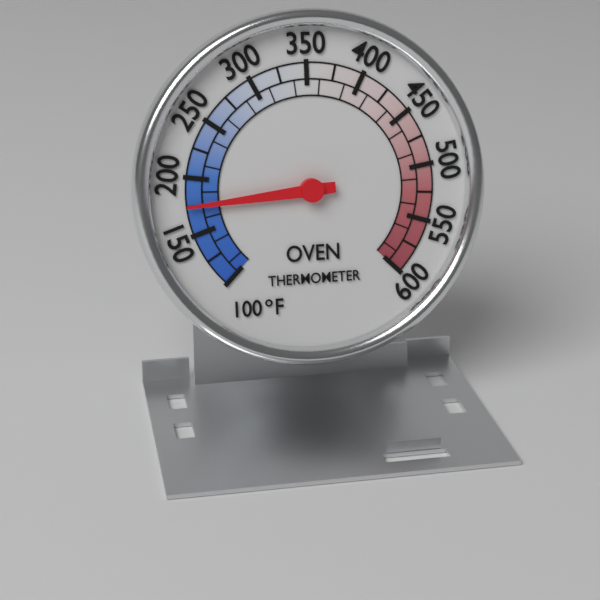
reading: 175 °F
